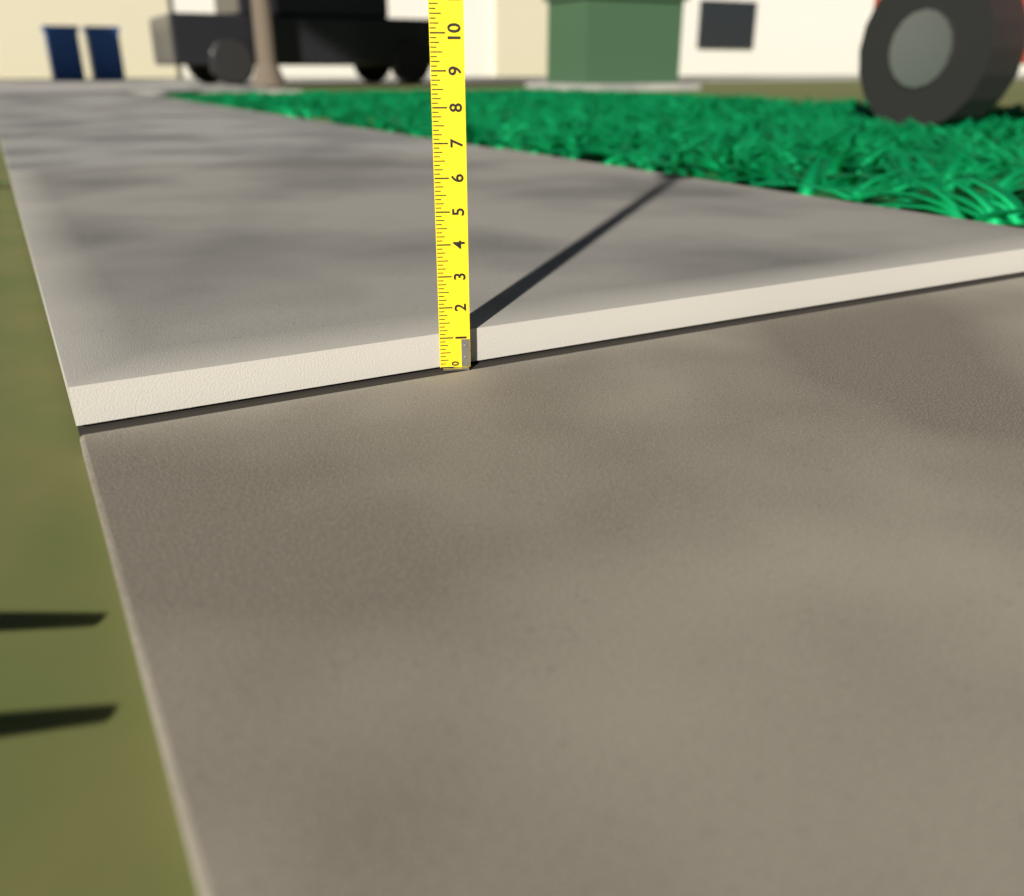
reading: 1.125 (no unit)
